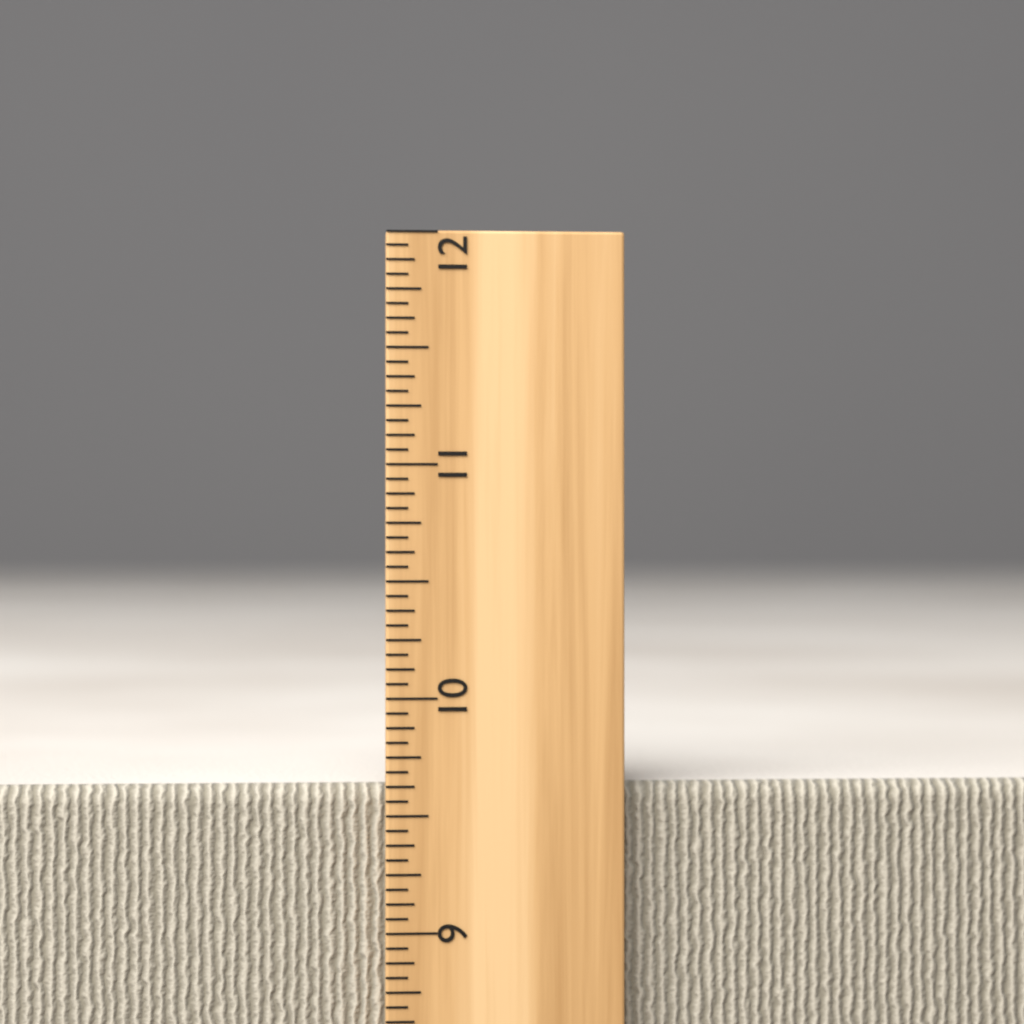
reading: 9.6250 inch
